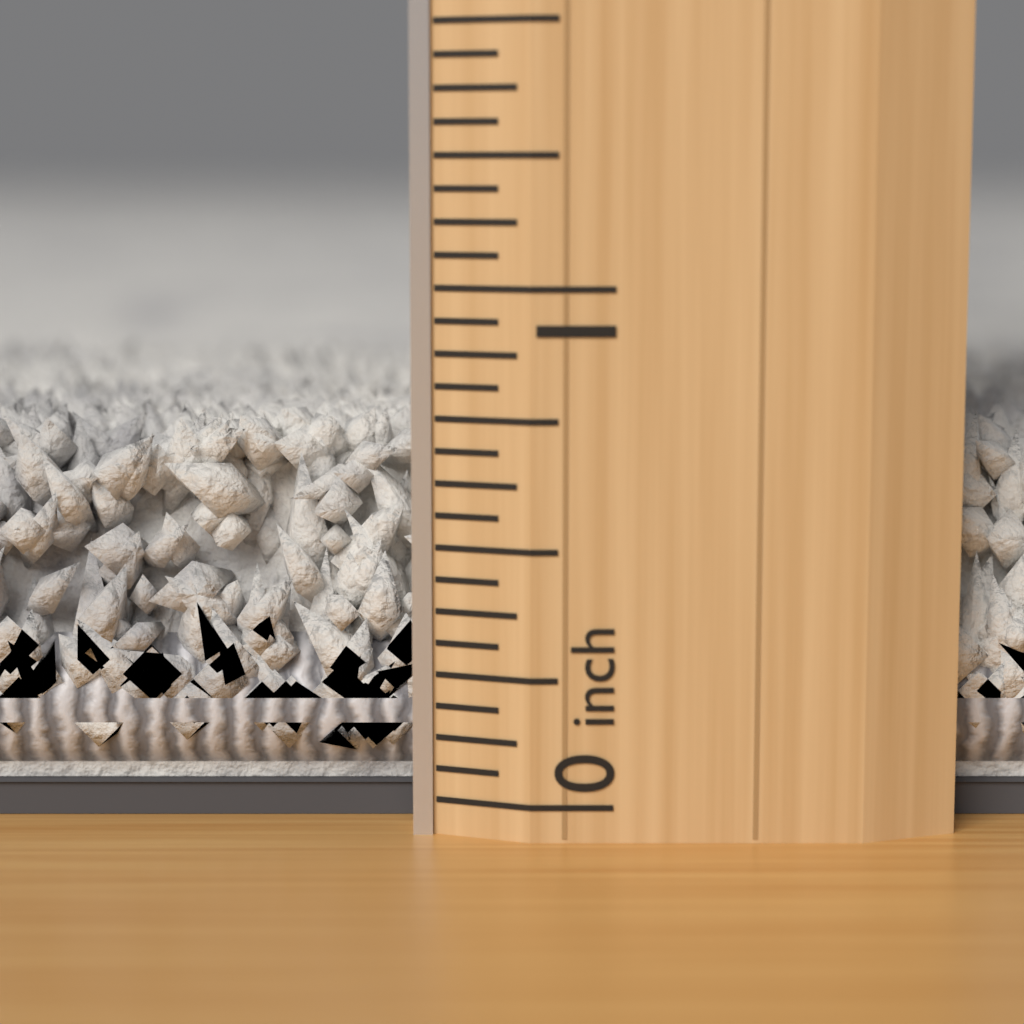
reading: 0.7500 inch
